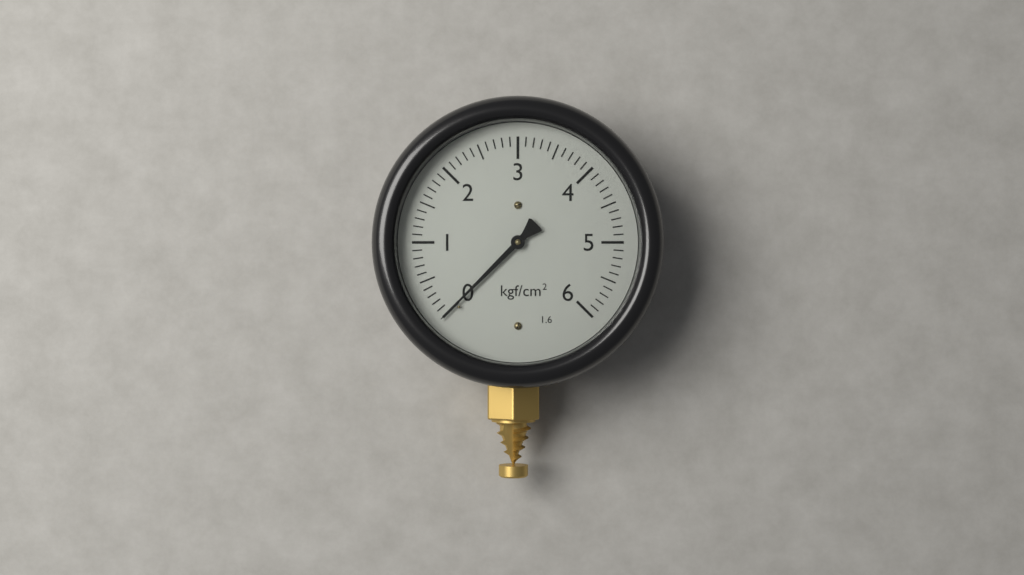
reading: 0.0 kgf/cm²
